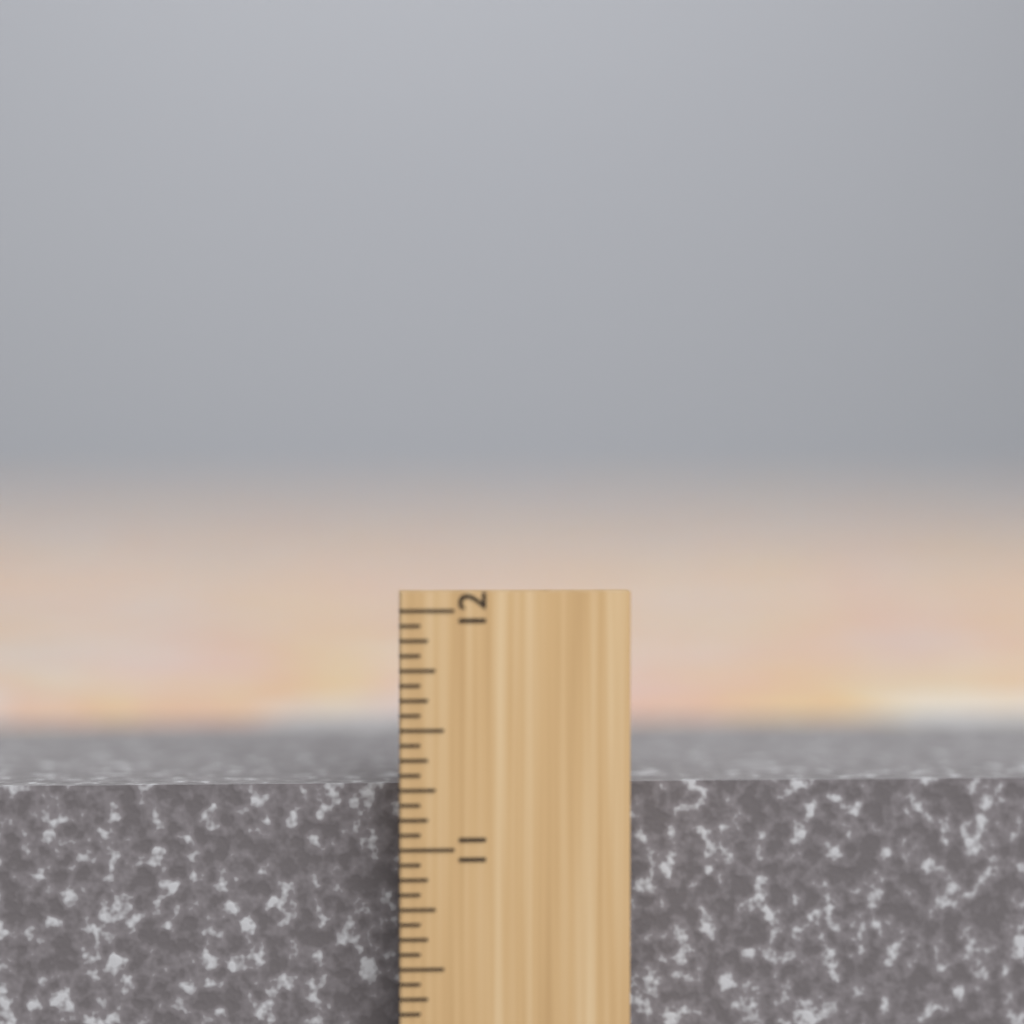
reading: 11.2500 inch
